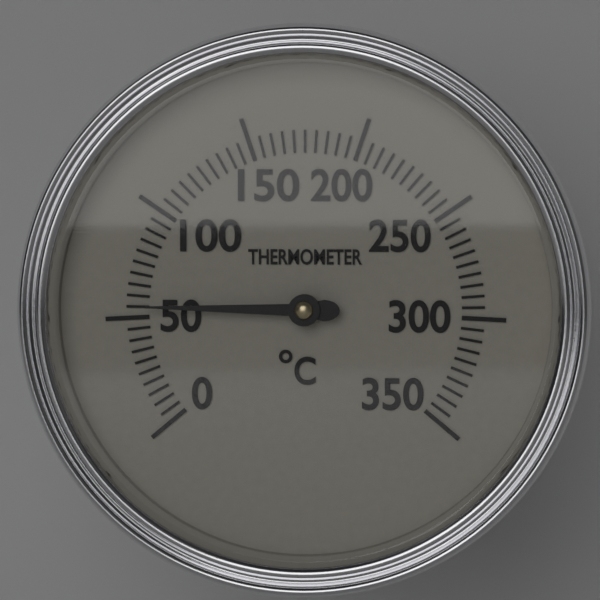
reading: 55 °C
